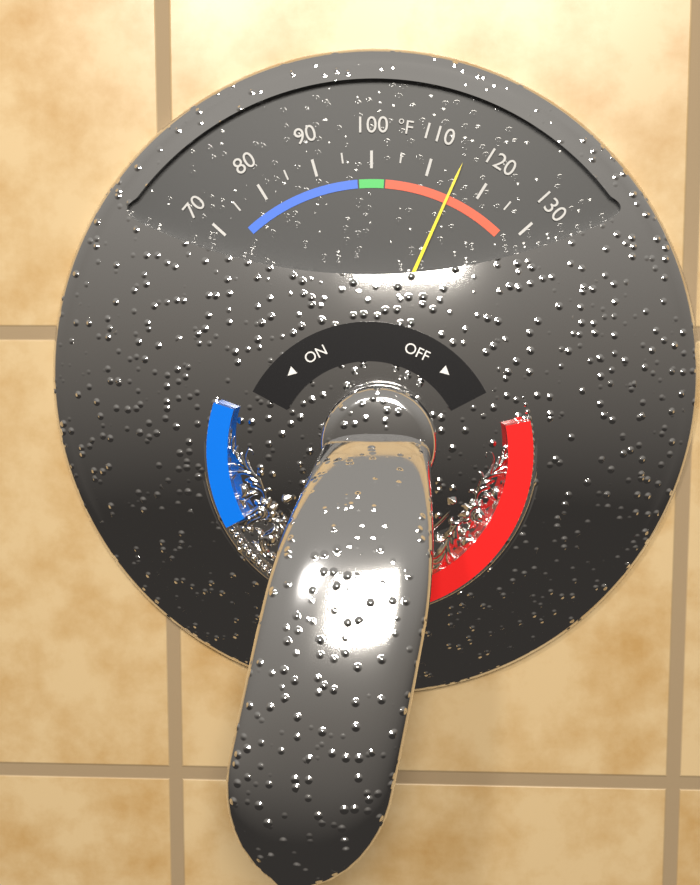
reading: 115 °F
